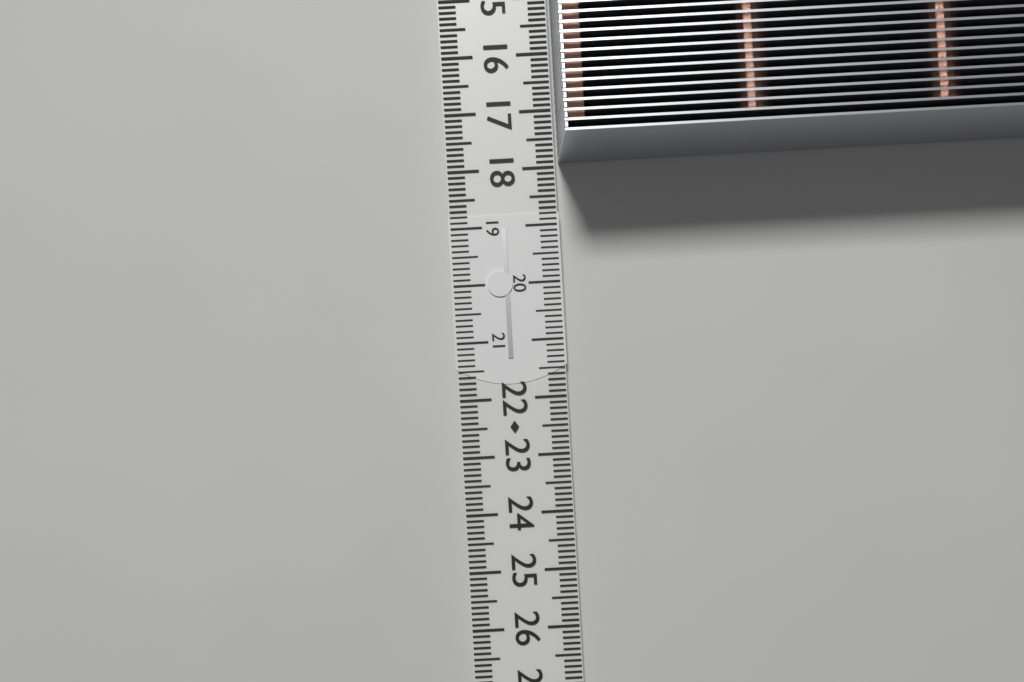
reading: 17.9 cm
